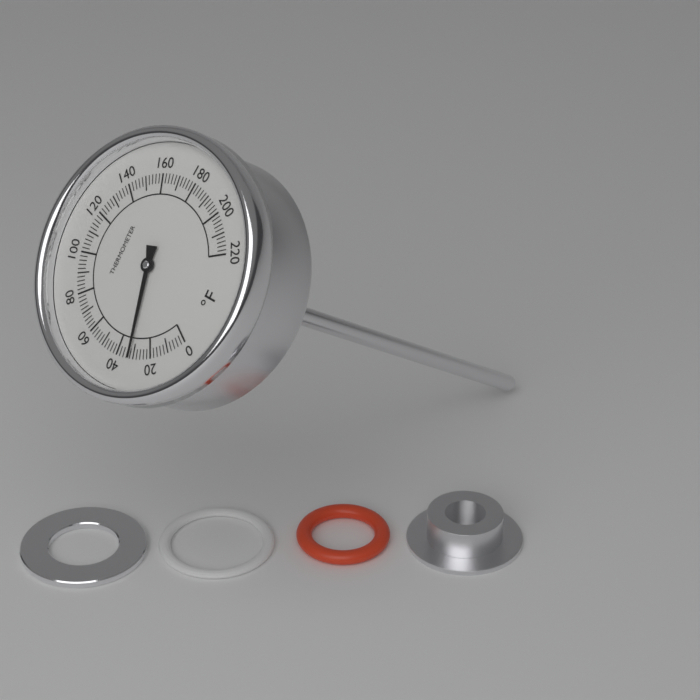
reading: 32 °F
